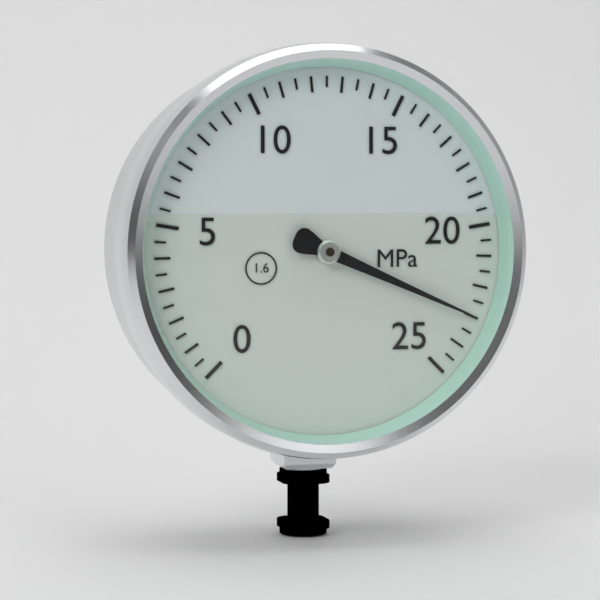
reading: 23.0 MPa
